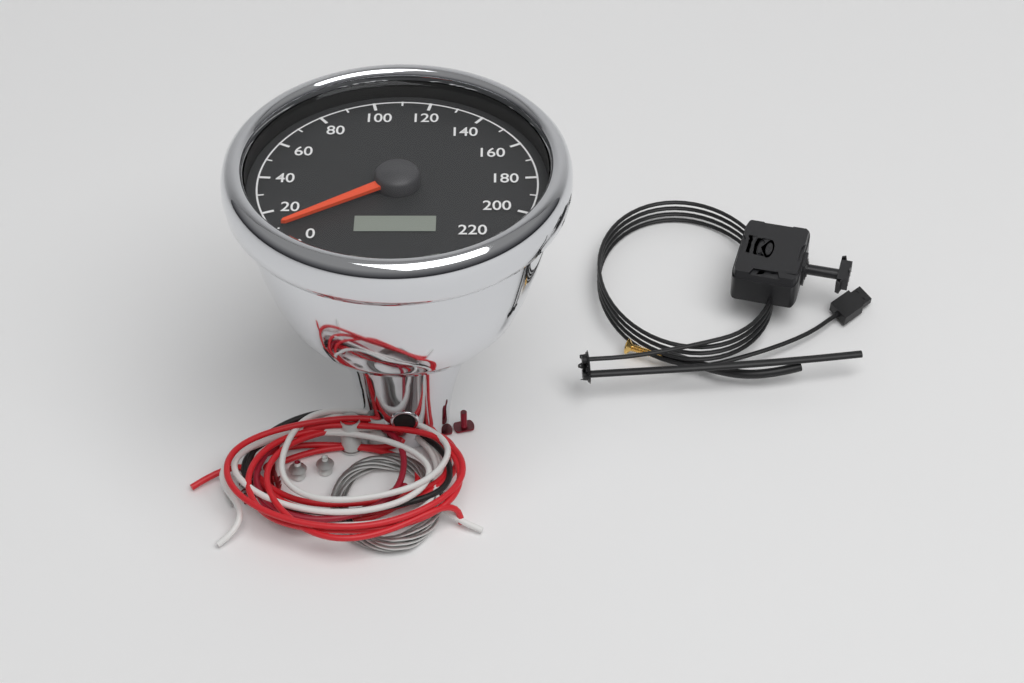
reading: 10 (no unit)
